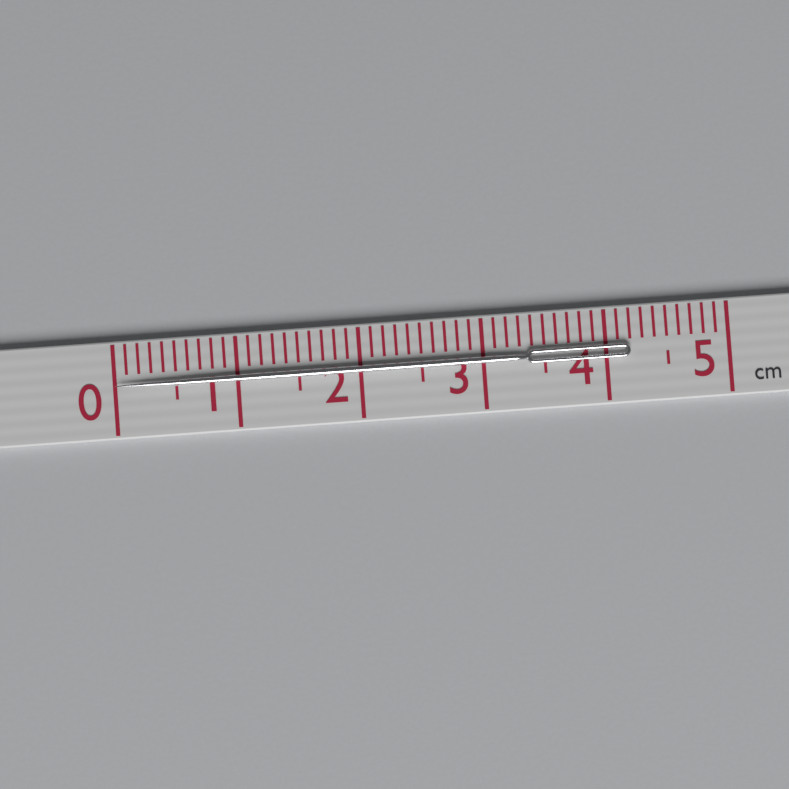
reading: 4.2 cm
